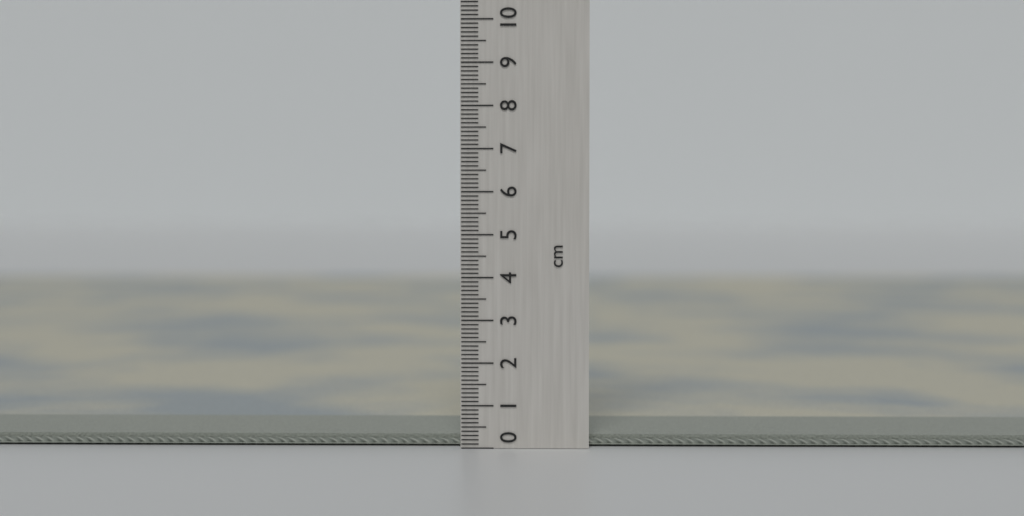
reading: 0.3 cm
